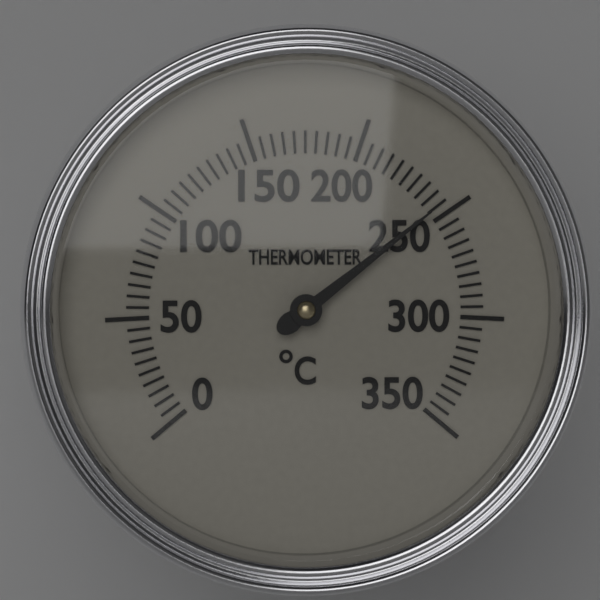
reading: 245 °C
